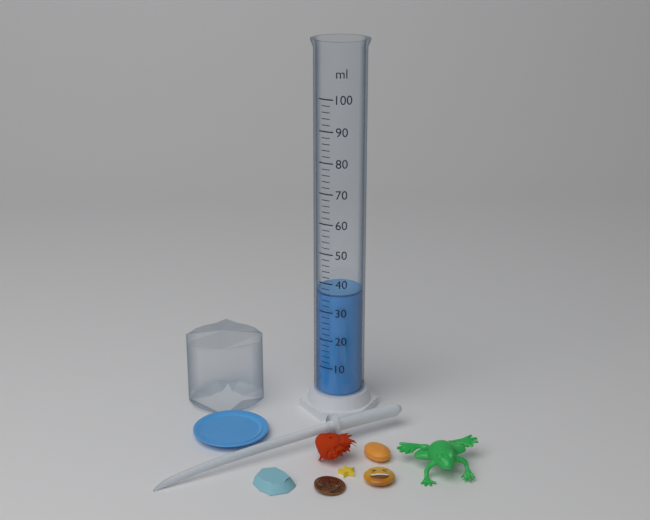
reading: 36 ml
